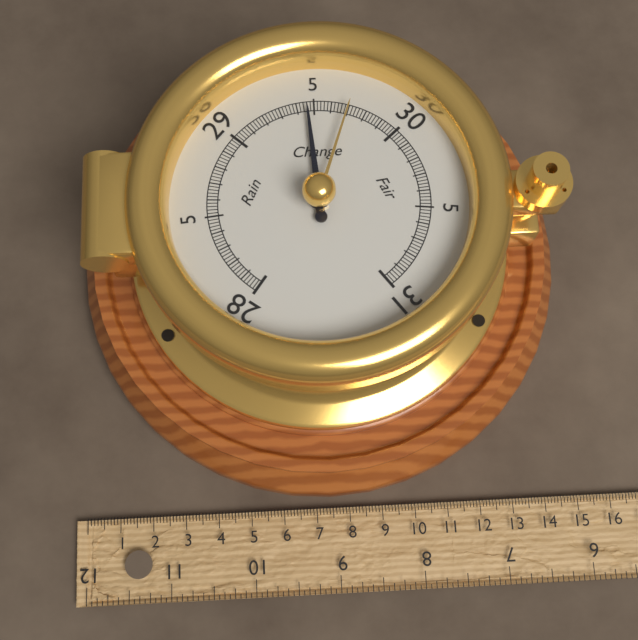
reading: 29.46 inHg
